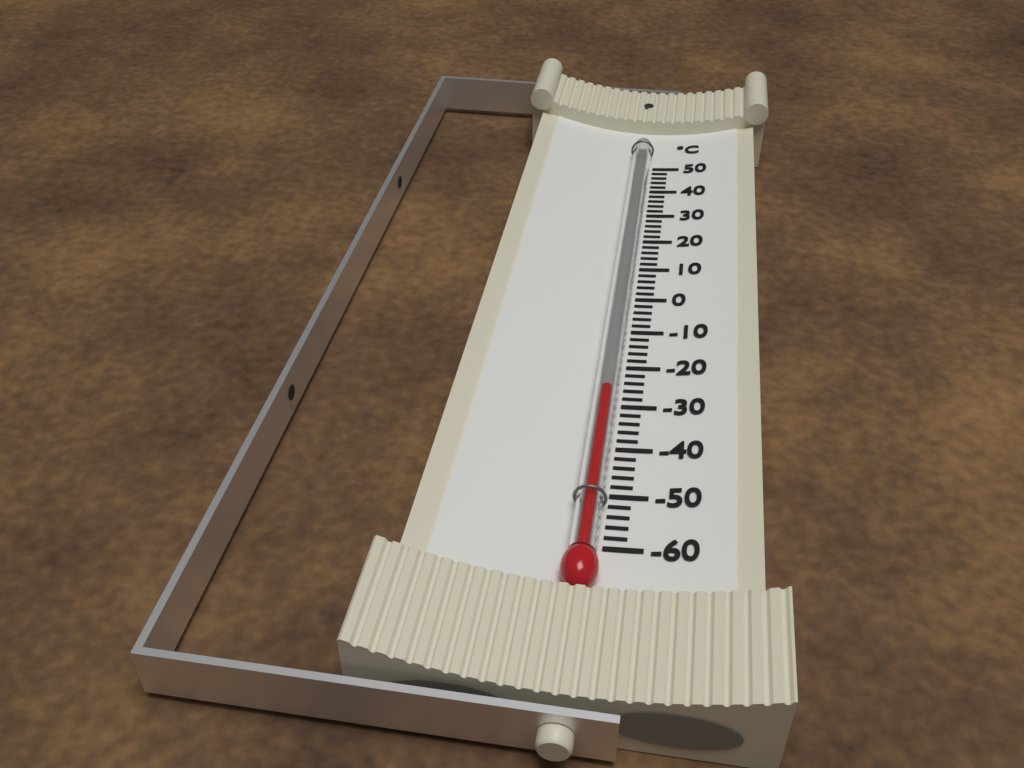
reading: -28 °C
